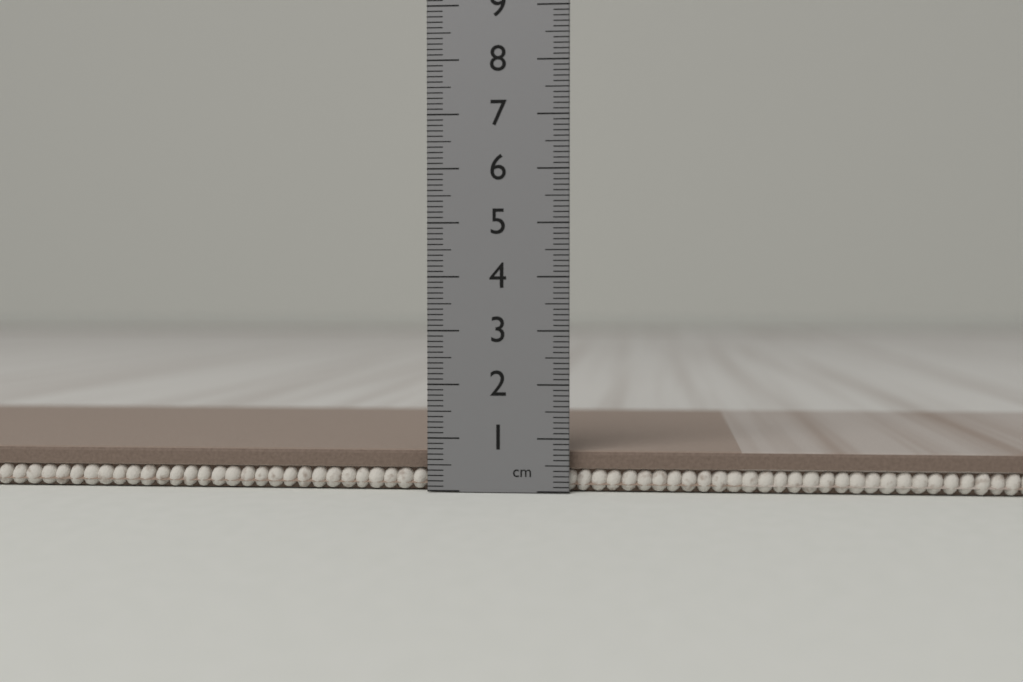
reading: 0.8 cm
